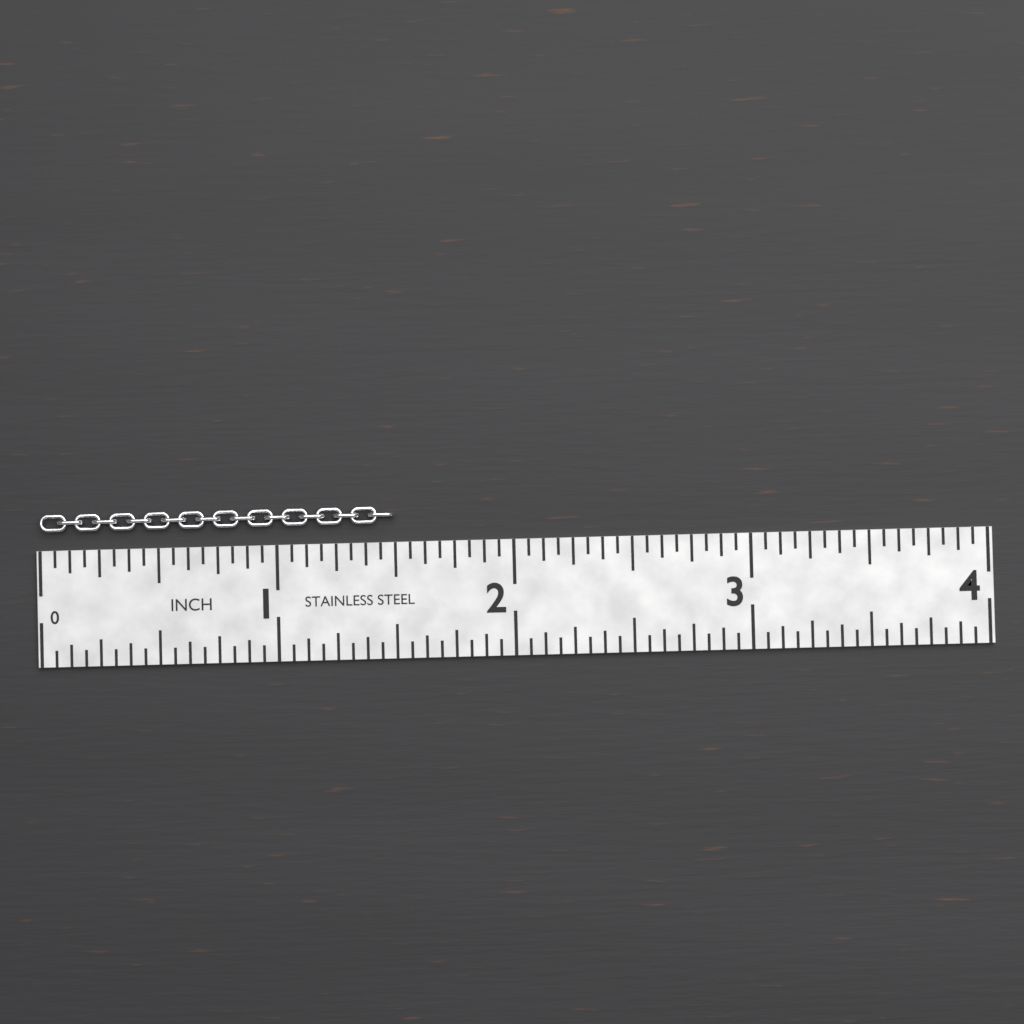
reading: 1.5000 in
